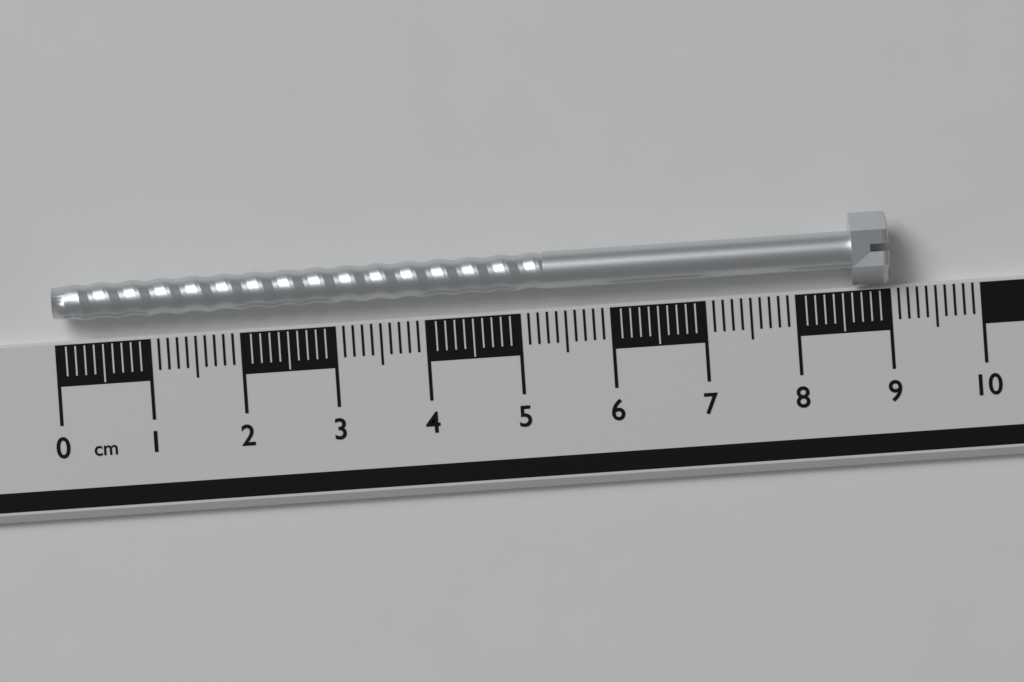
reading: 9.0 cm
